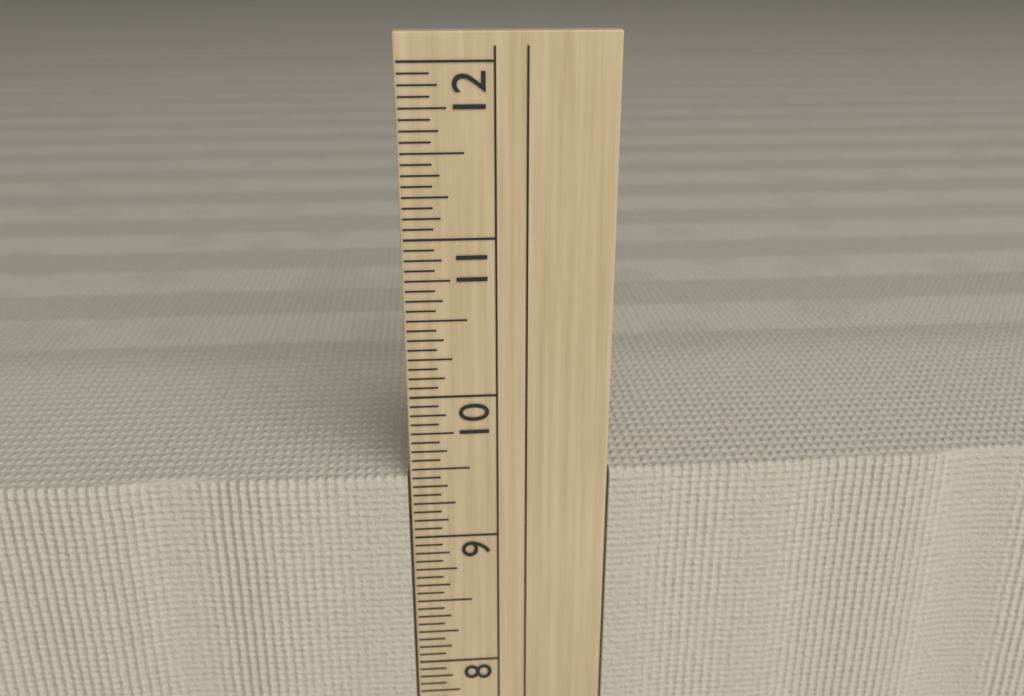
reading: 9.4375 in
